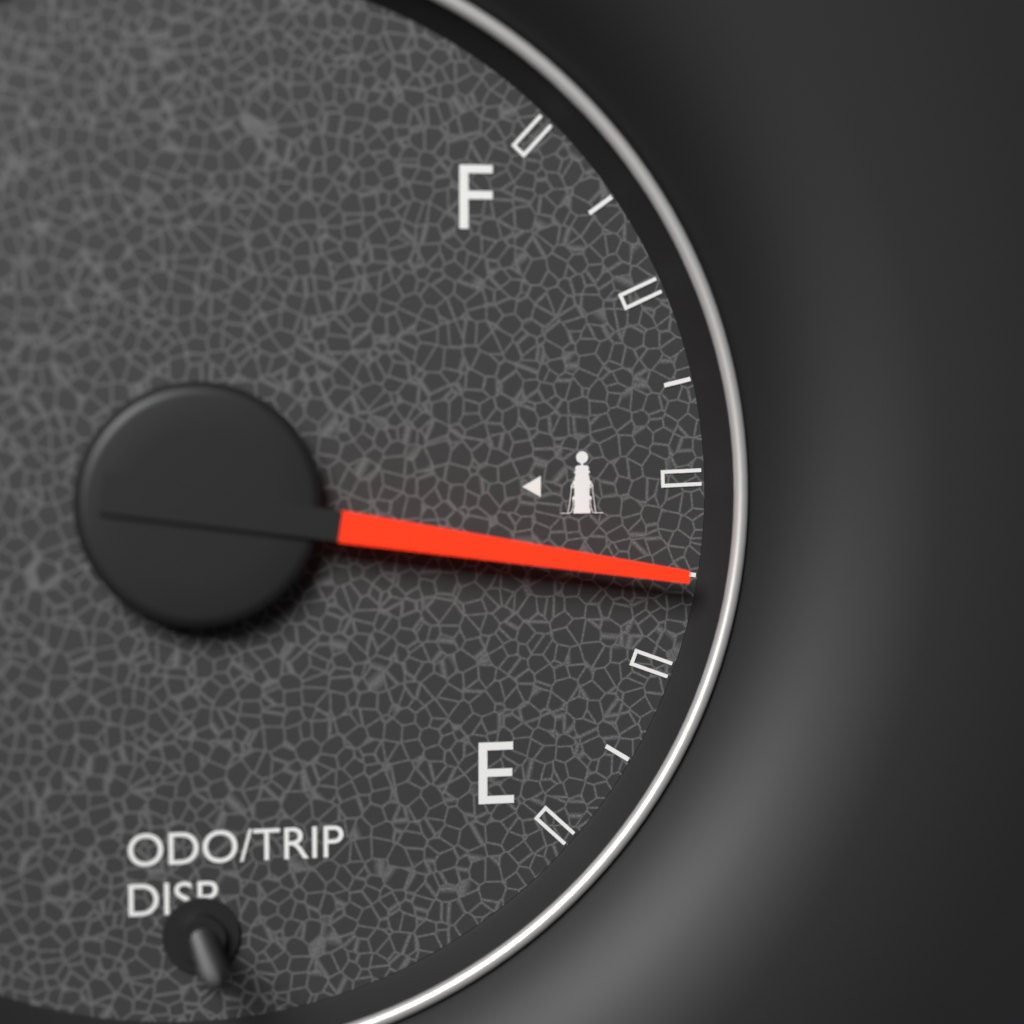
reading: 0.375 (no unit)
